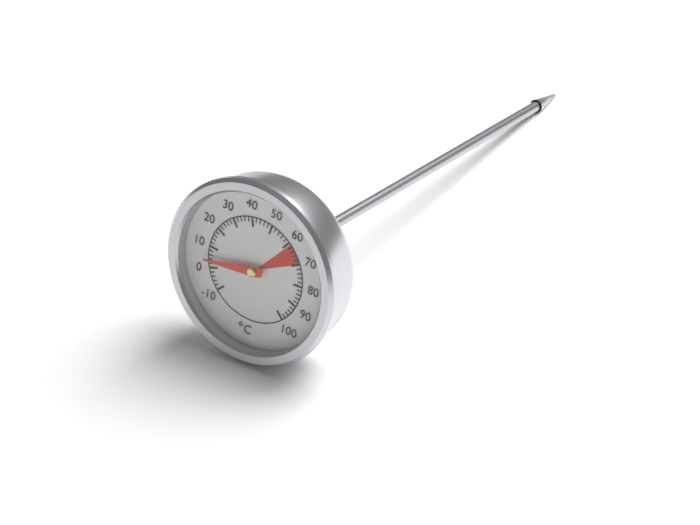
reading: 4 °C
